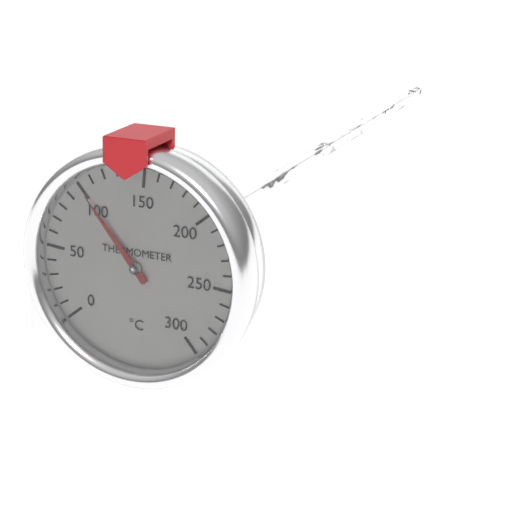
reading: 100 °C
